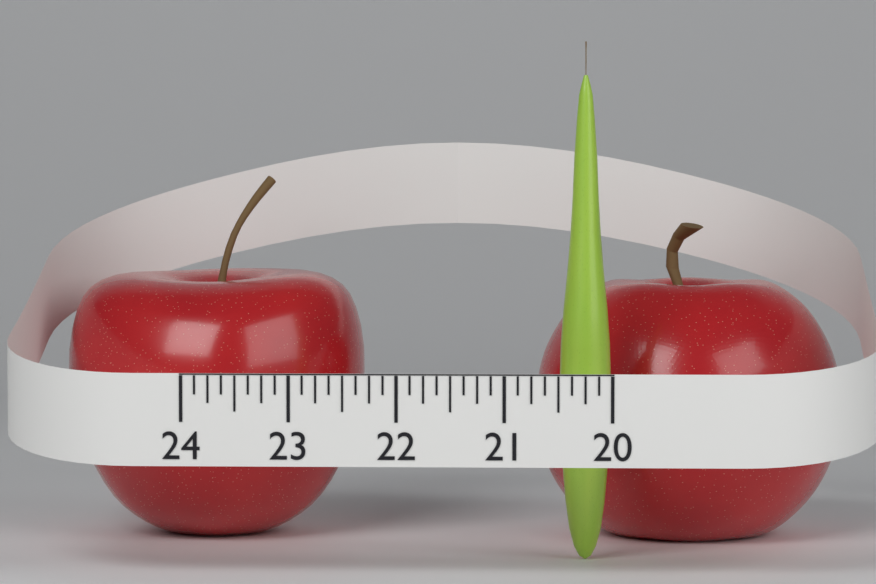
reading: 20.500 (no unit)
